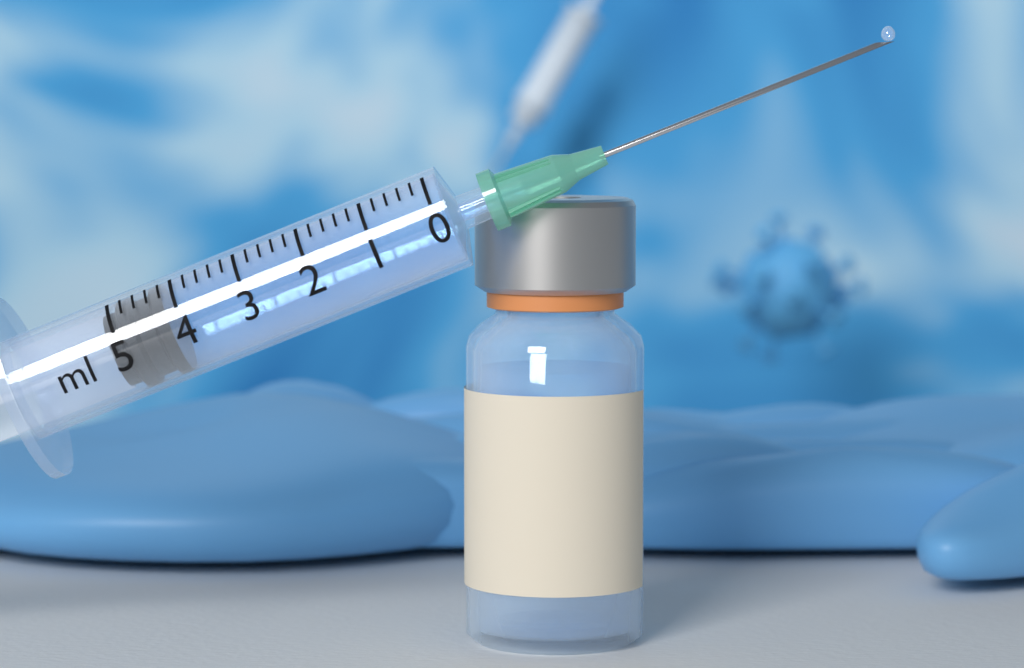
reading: 4.2 ml
